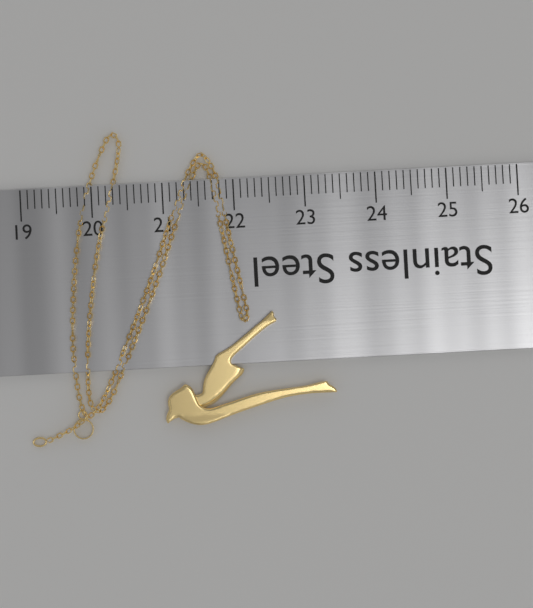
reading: 23.3 (no unit)
